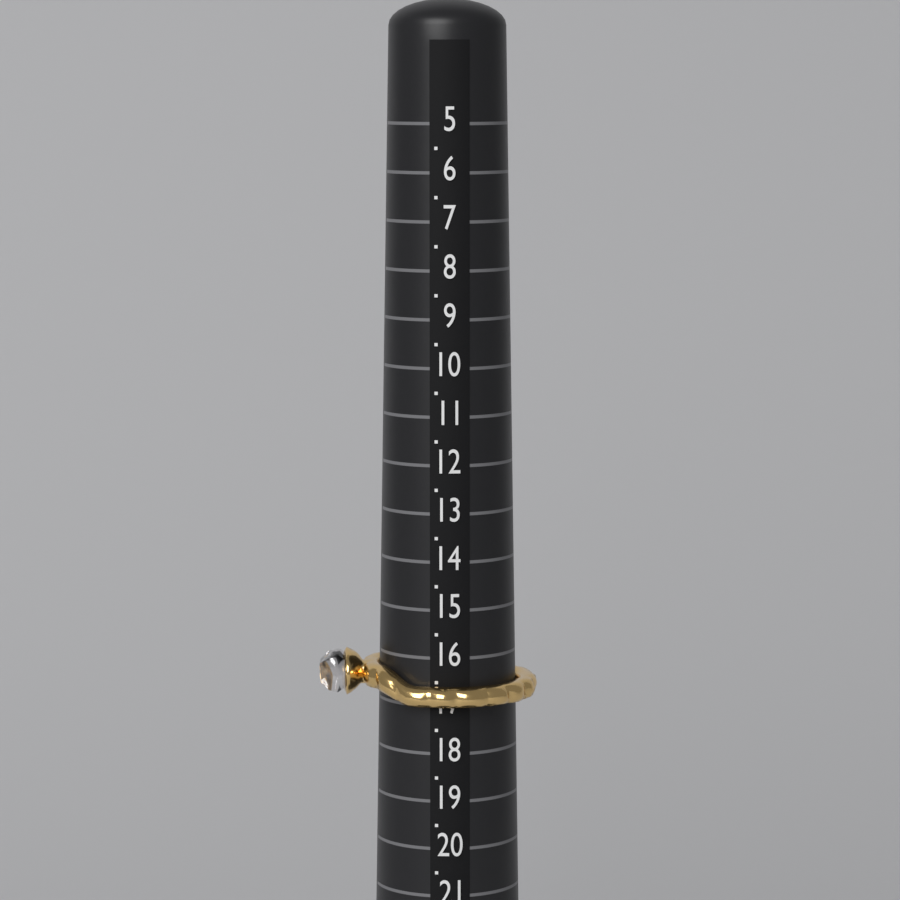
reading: 17.0 (no unit)
